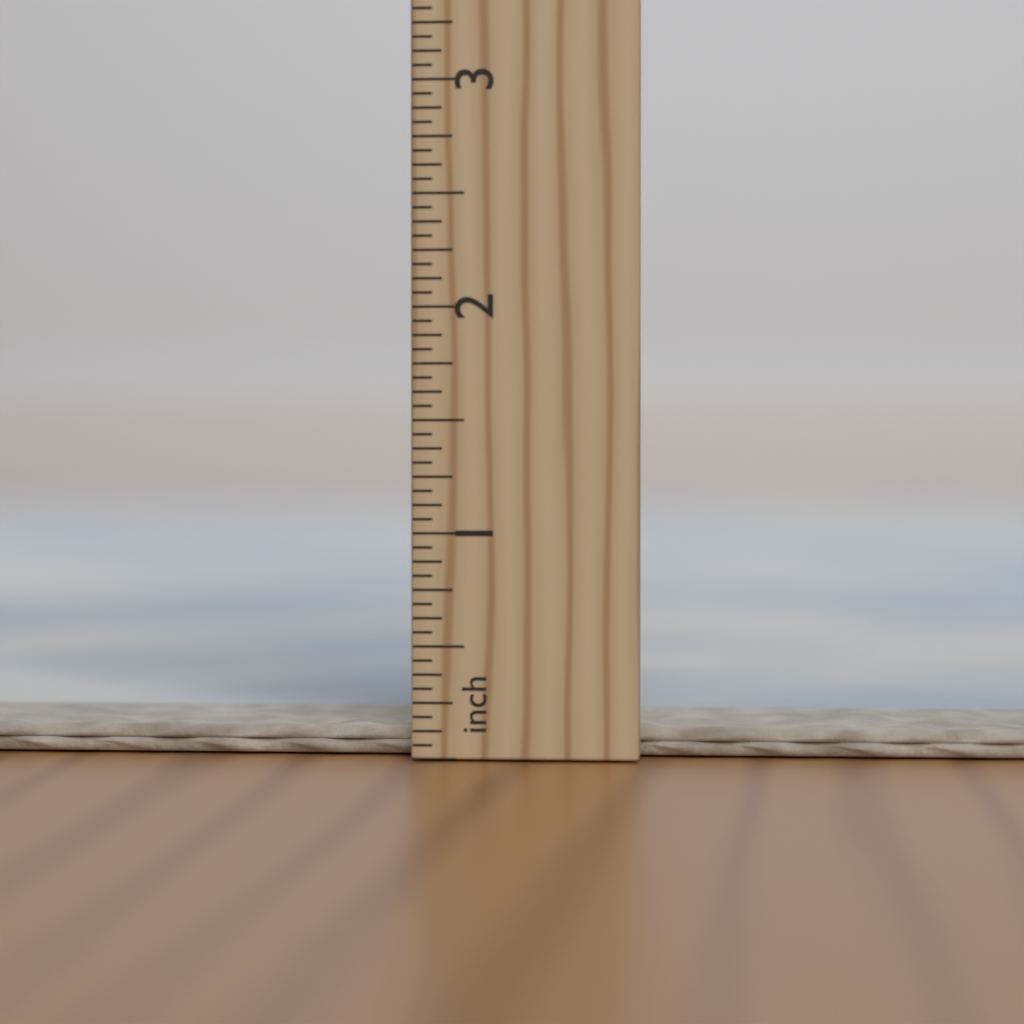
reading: 0.1250 in
